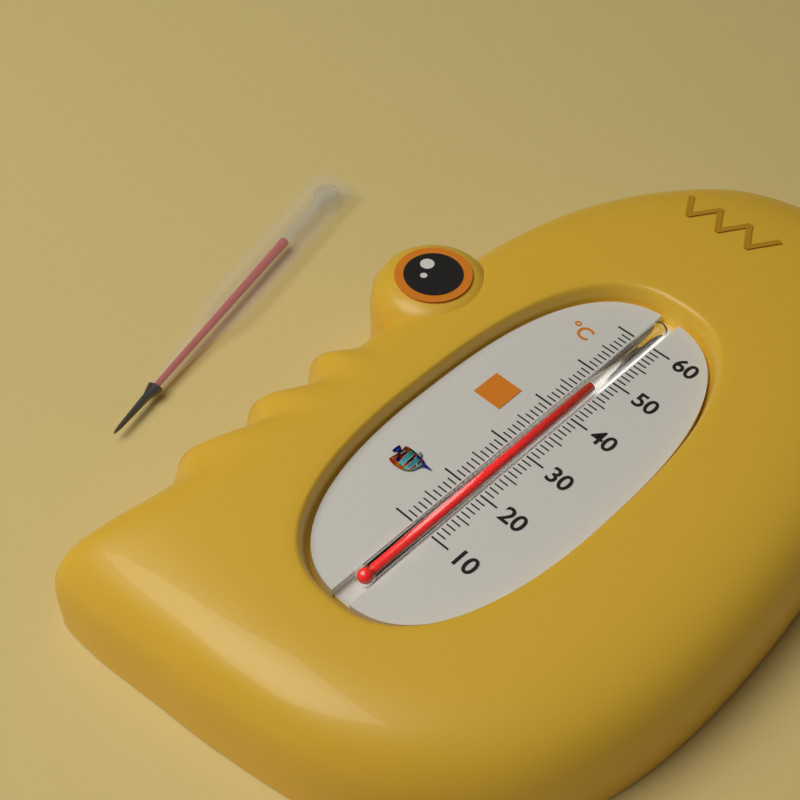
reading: 47 °C
